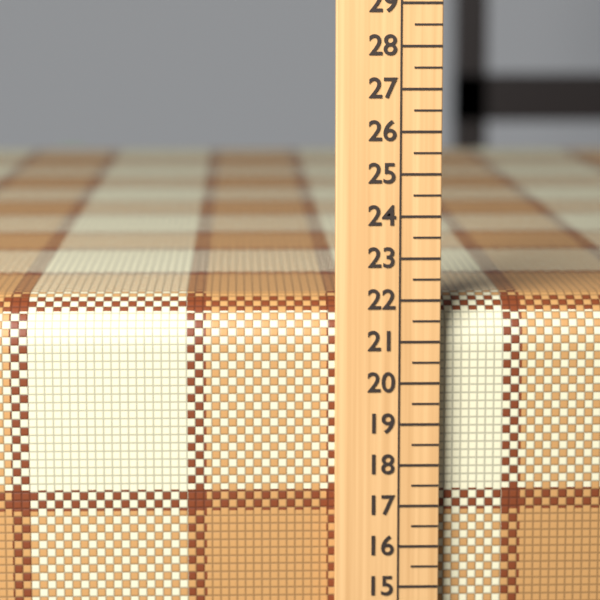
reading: 22.0 (no unit)
